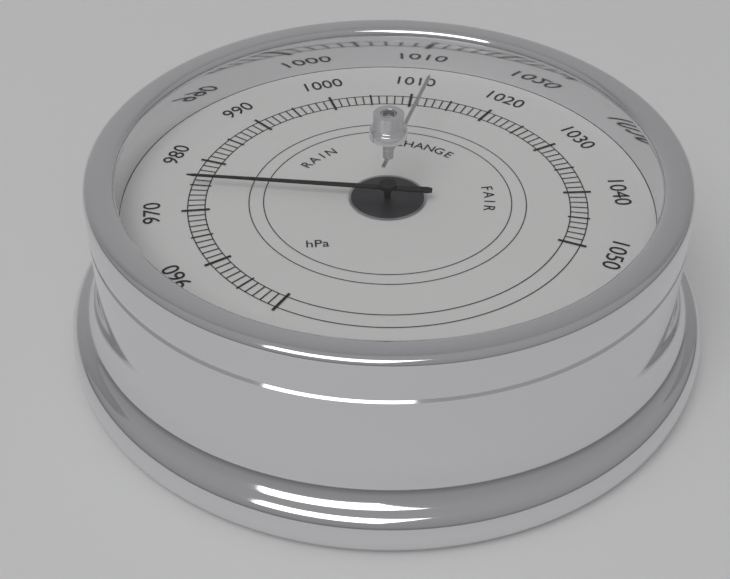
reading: 975 hPa
